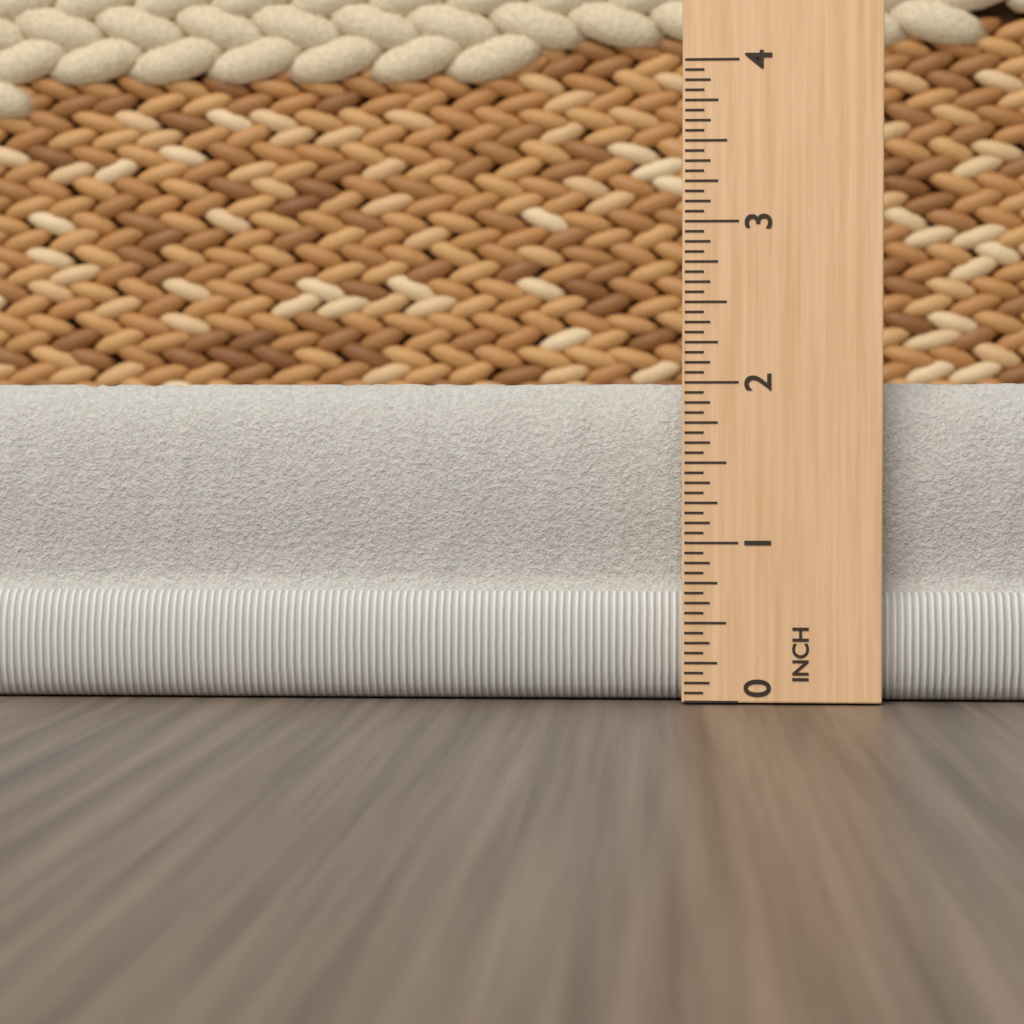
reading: 2.0000 in
